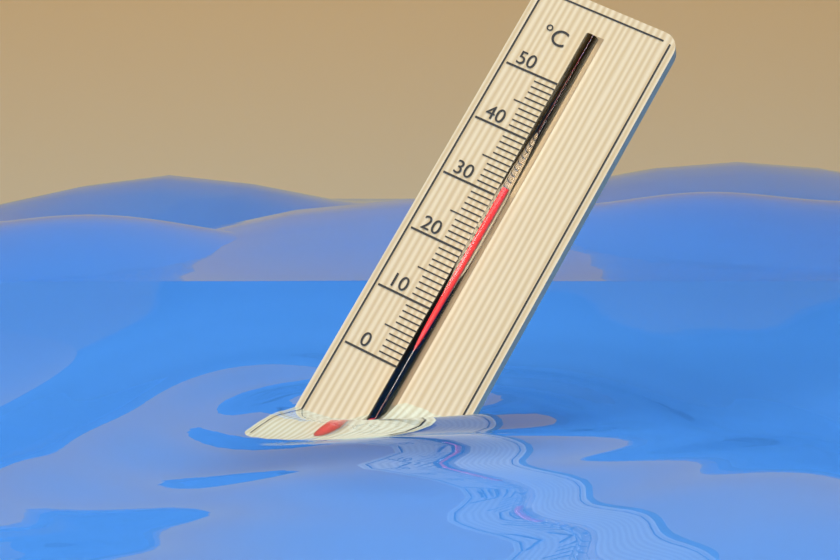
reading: 31 °C
